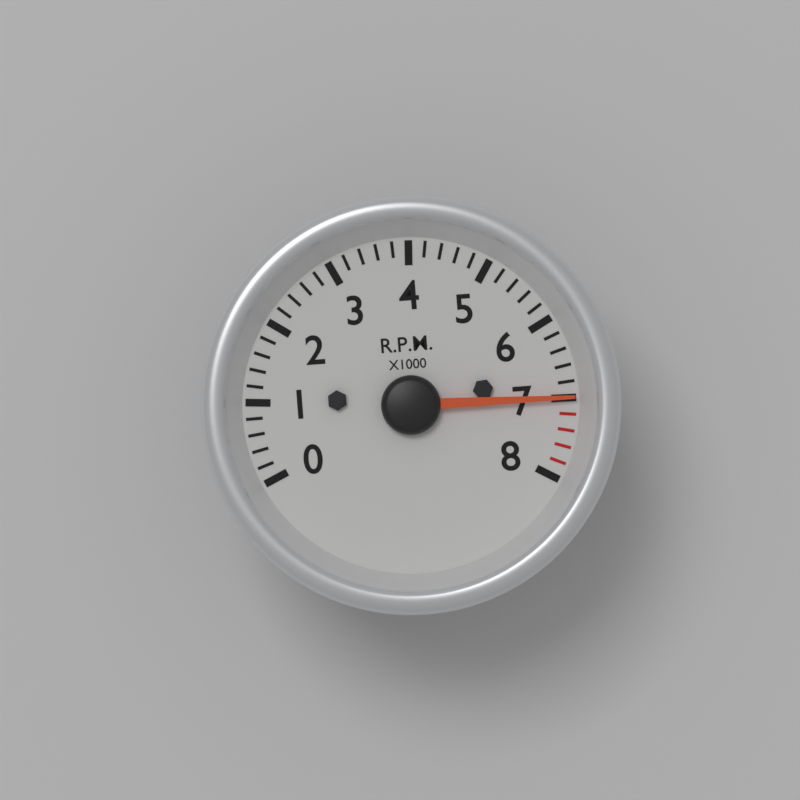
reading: 7000 RPM
